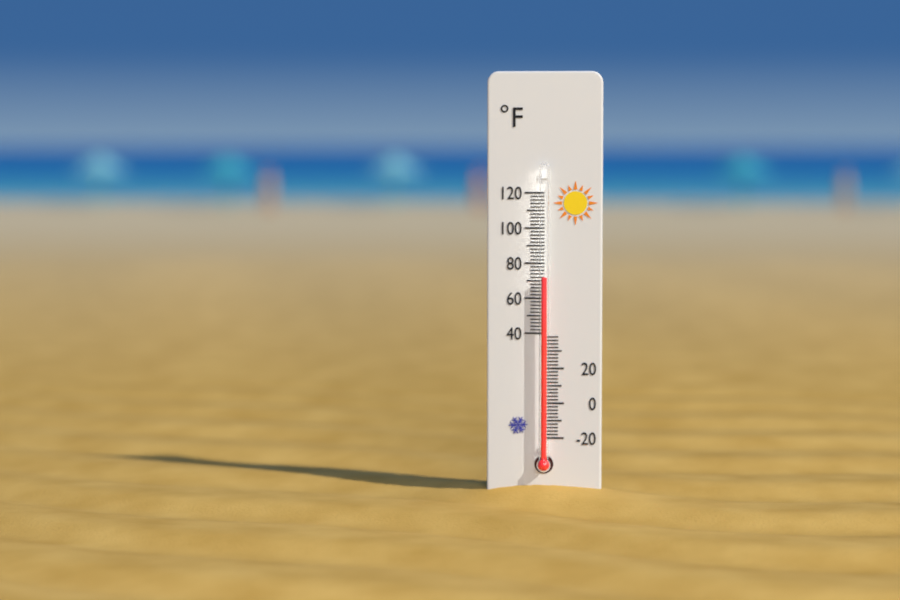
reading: 72 °F
